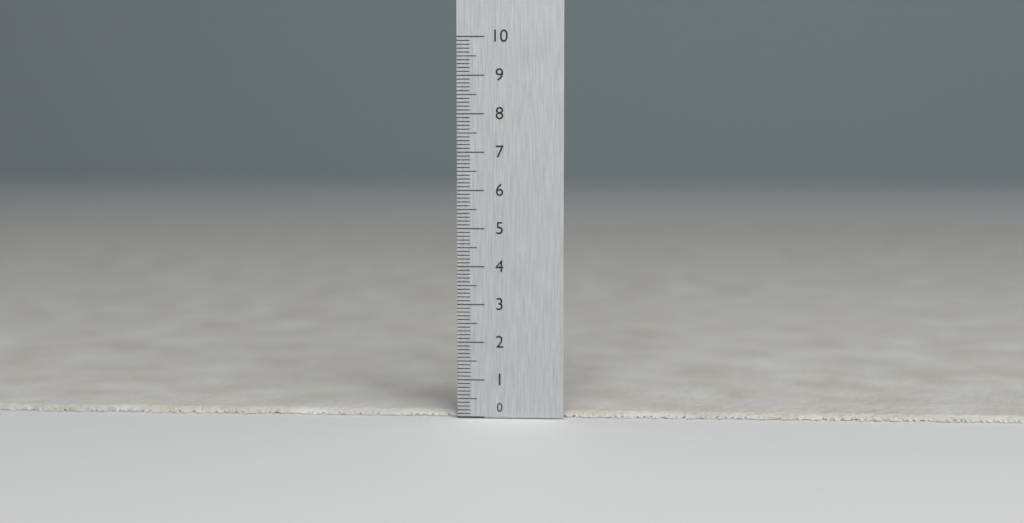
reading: 0.1 (no unit)
